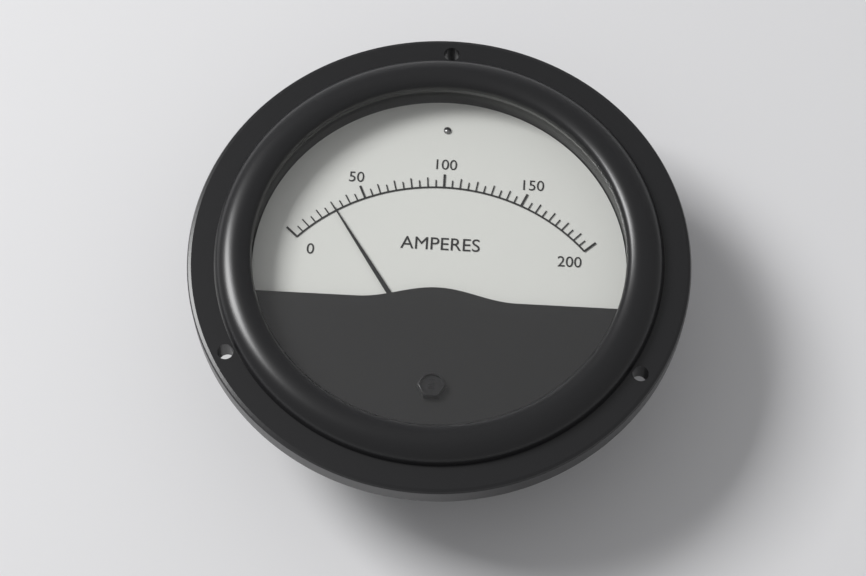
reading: 30 A
